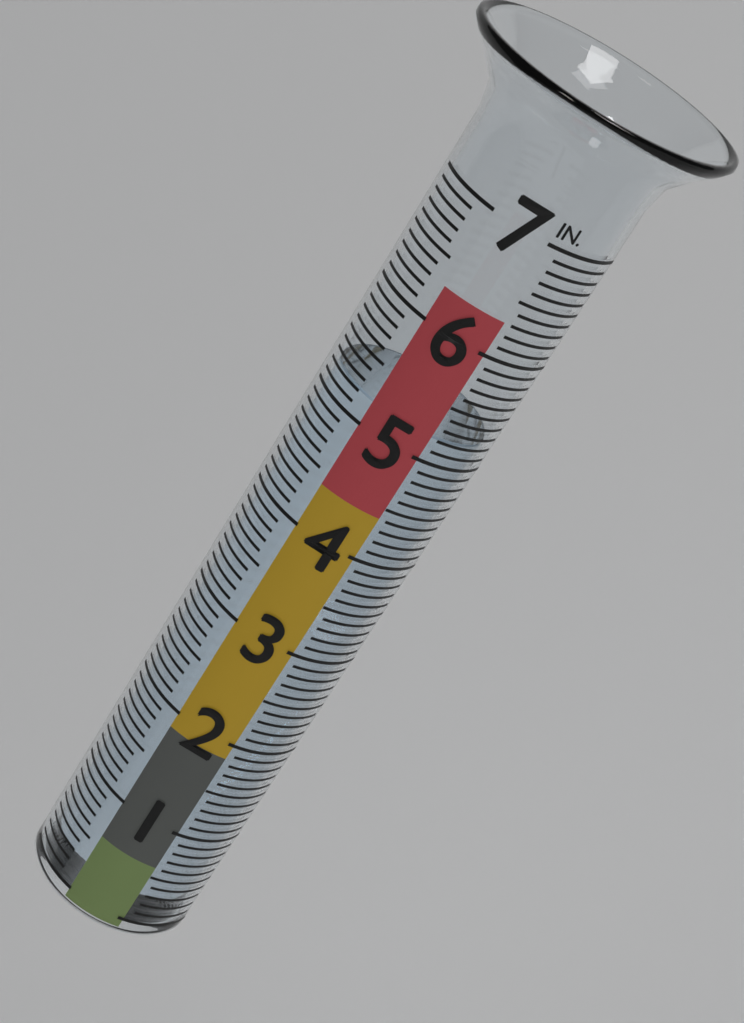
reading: 5.2 in
